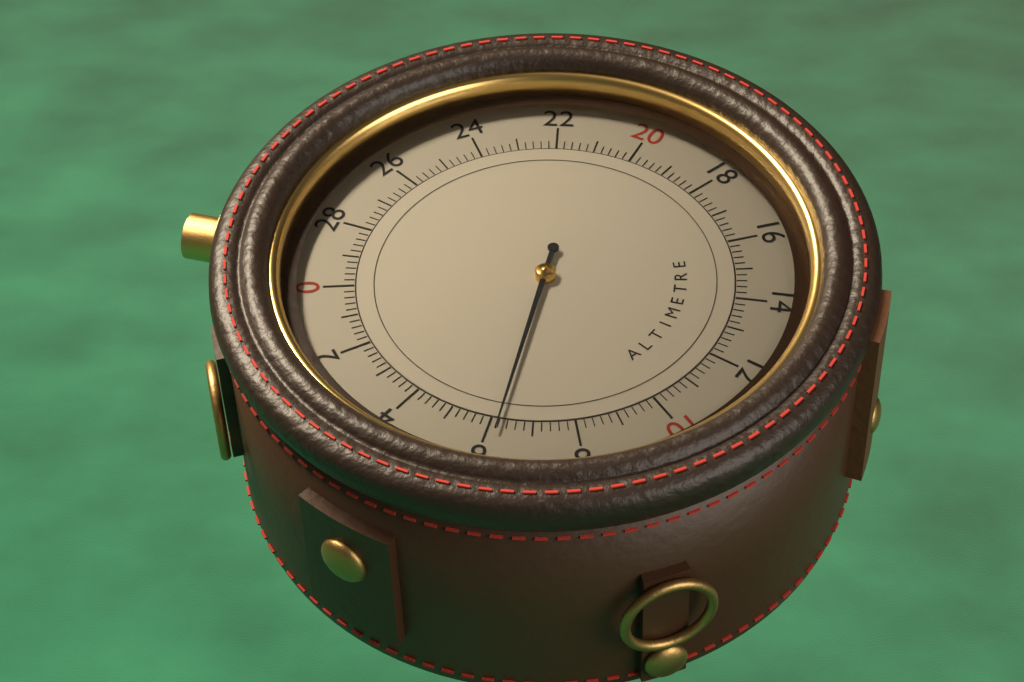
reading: 6.2 (no unit)
